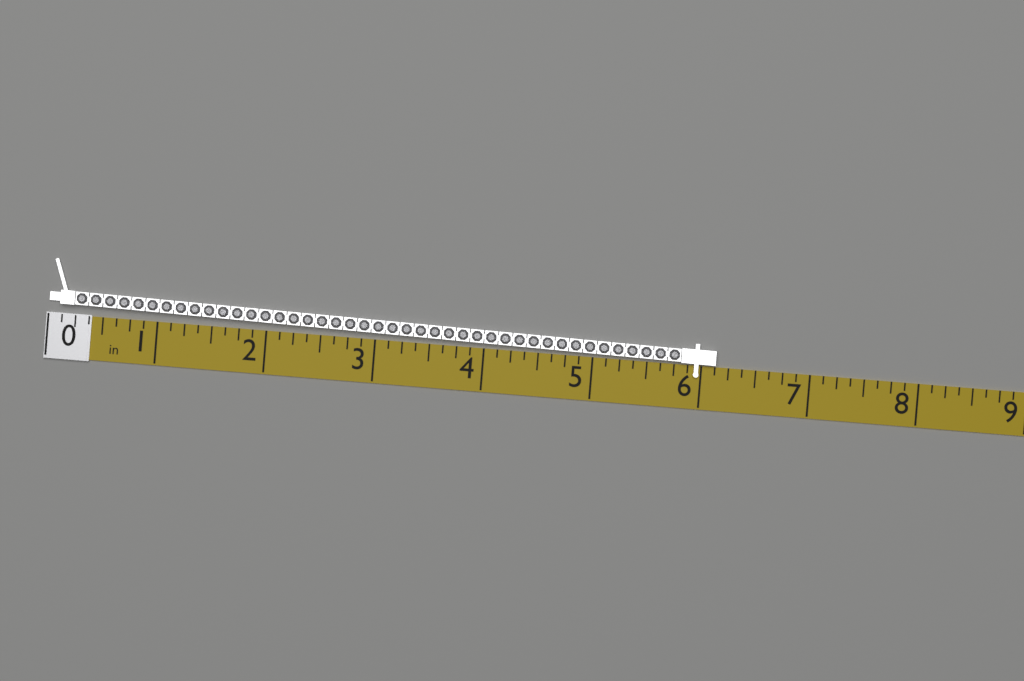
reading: 6.125 in
